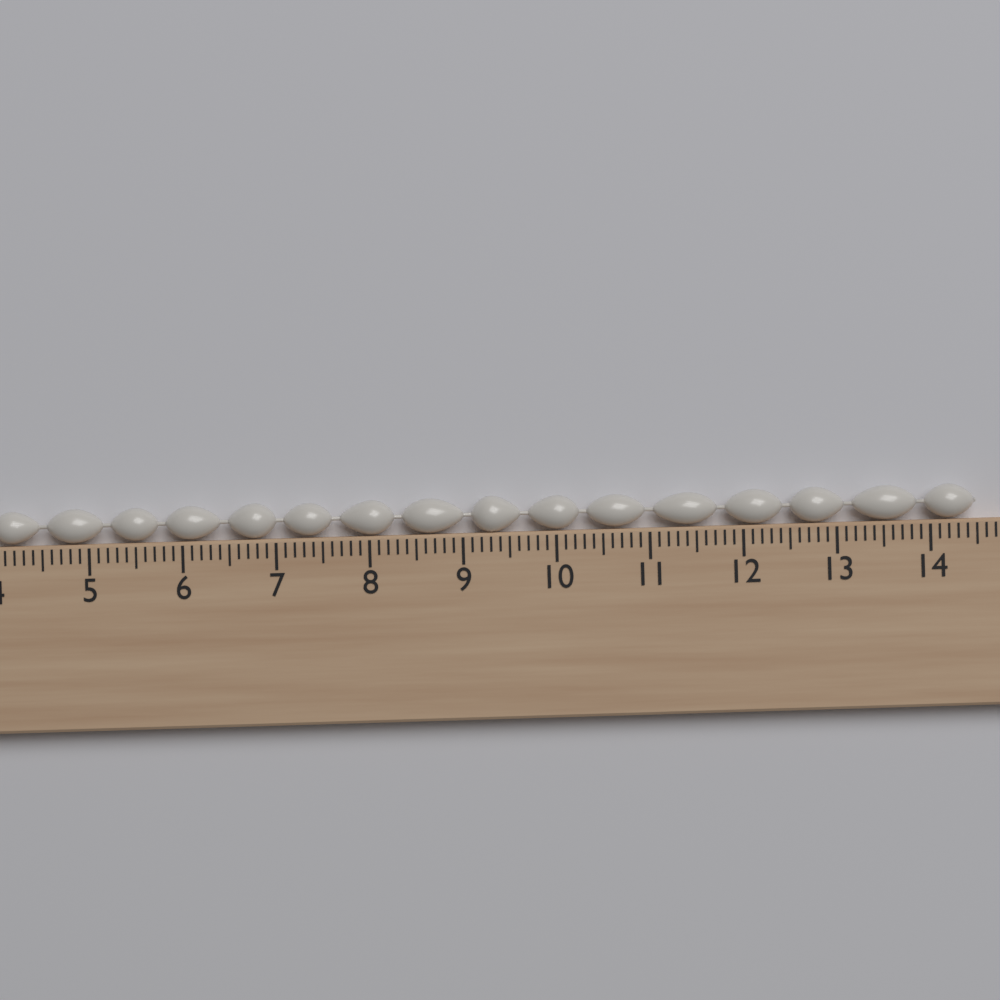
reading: 14.5 cm
